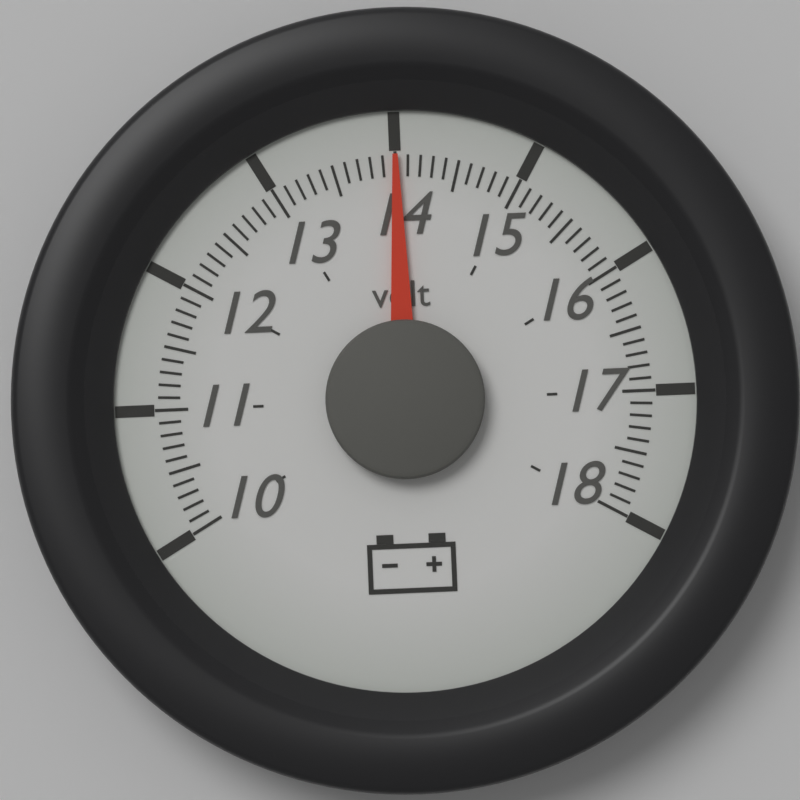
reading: 14.0 volt
